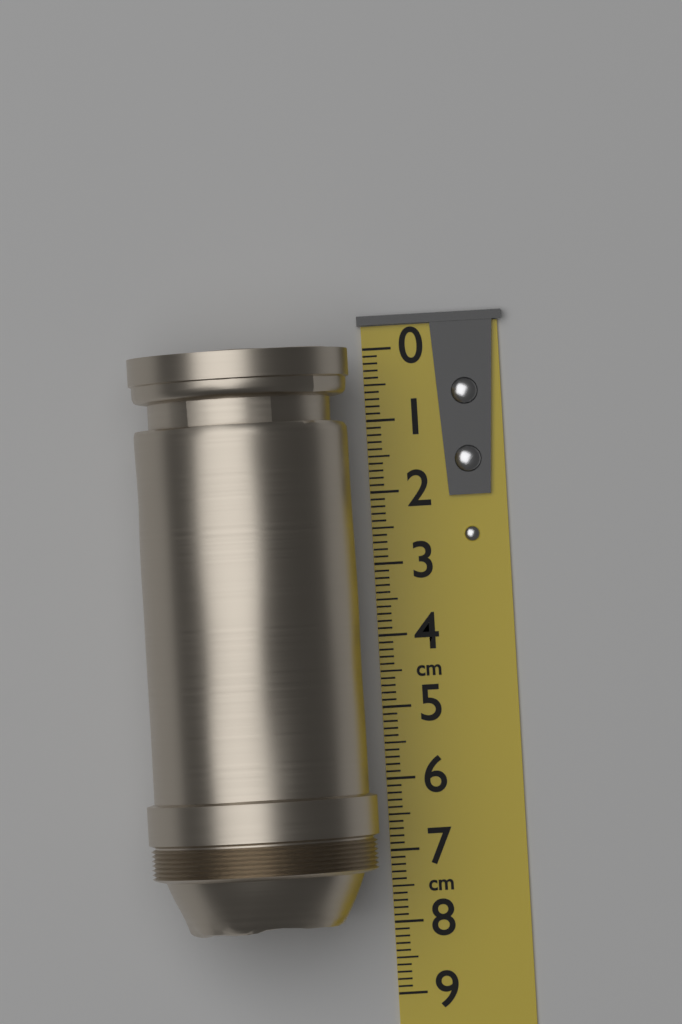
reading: 8.0 cm
